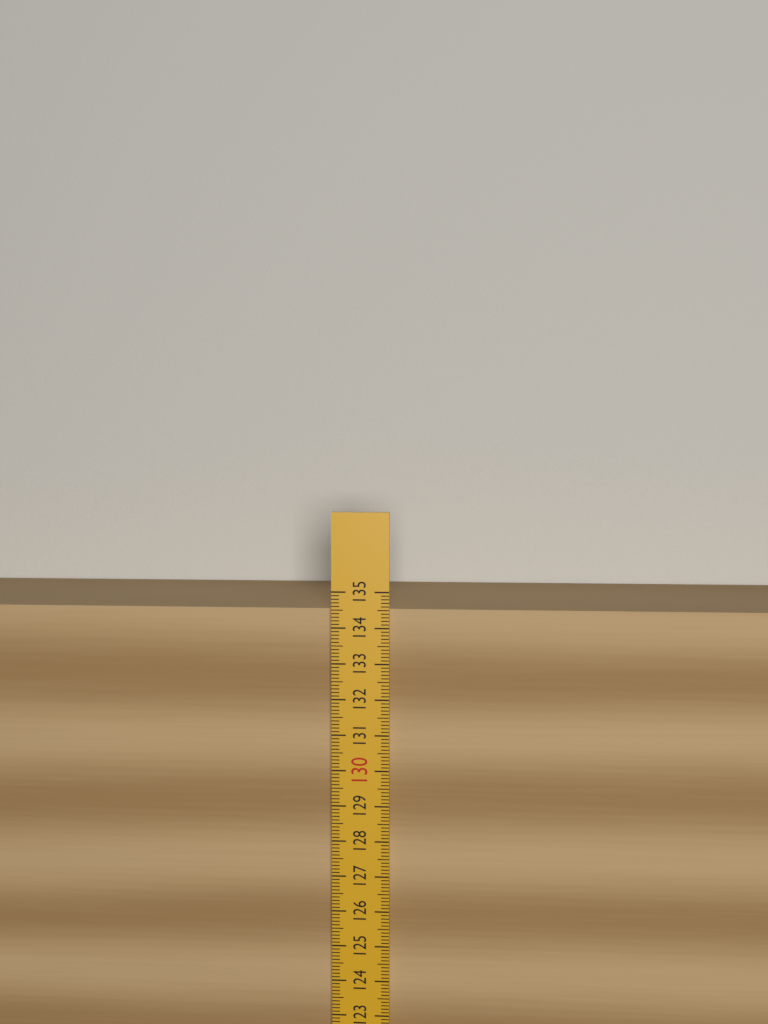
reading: 134.5 (no unit)
